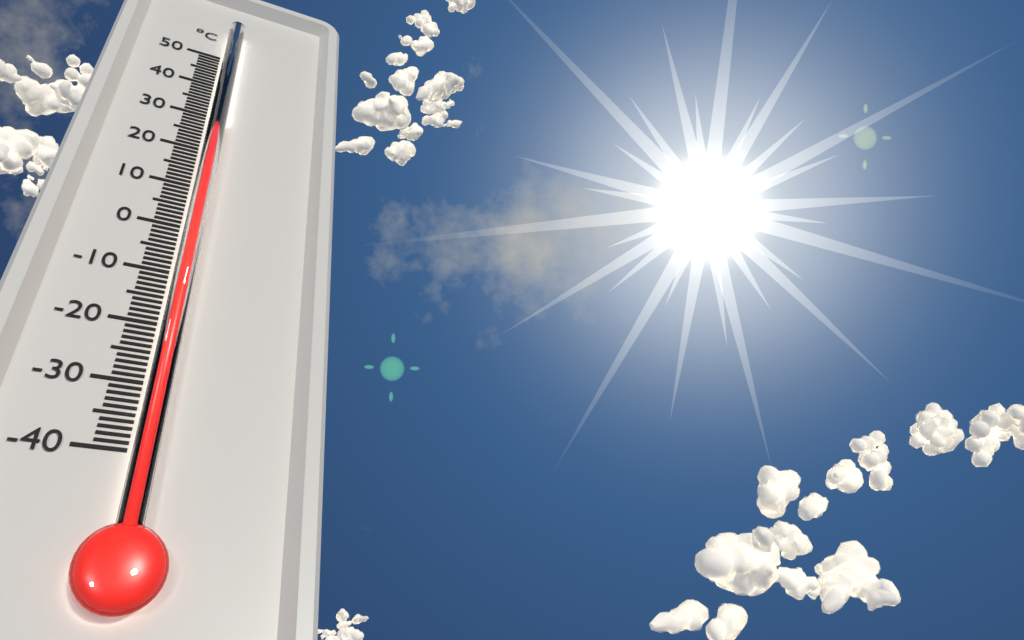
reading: 28 °C
